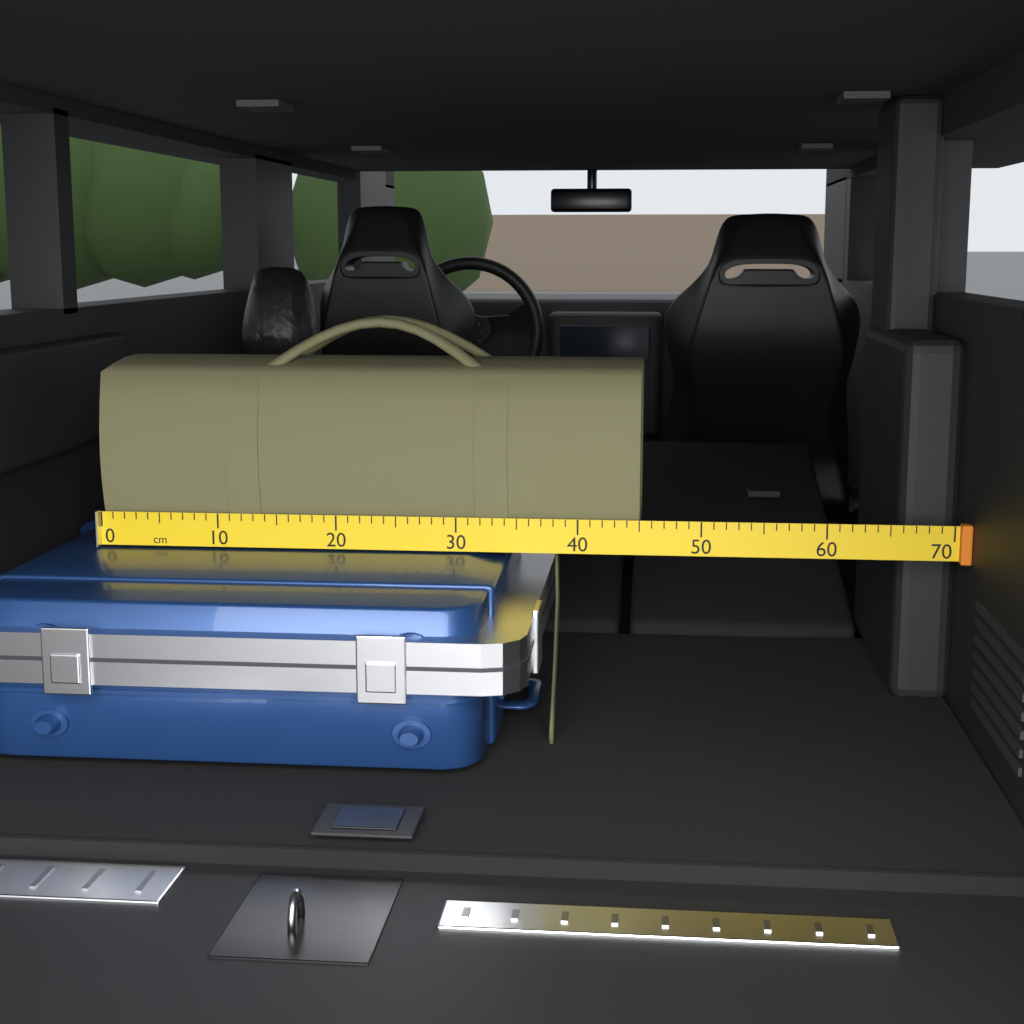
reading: 45 cm
